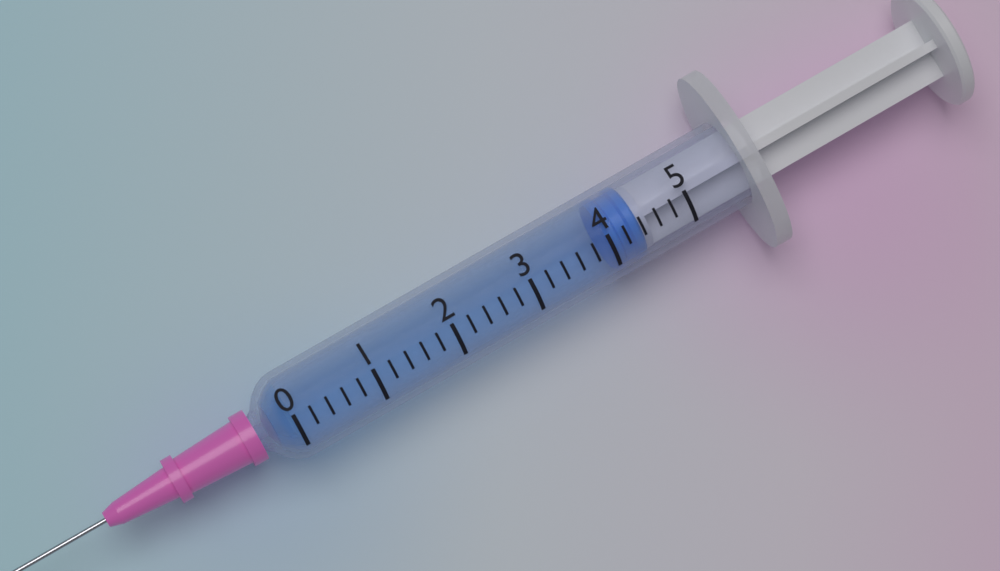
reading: 4.0 (no unit)
